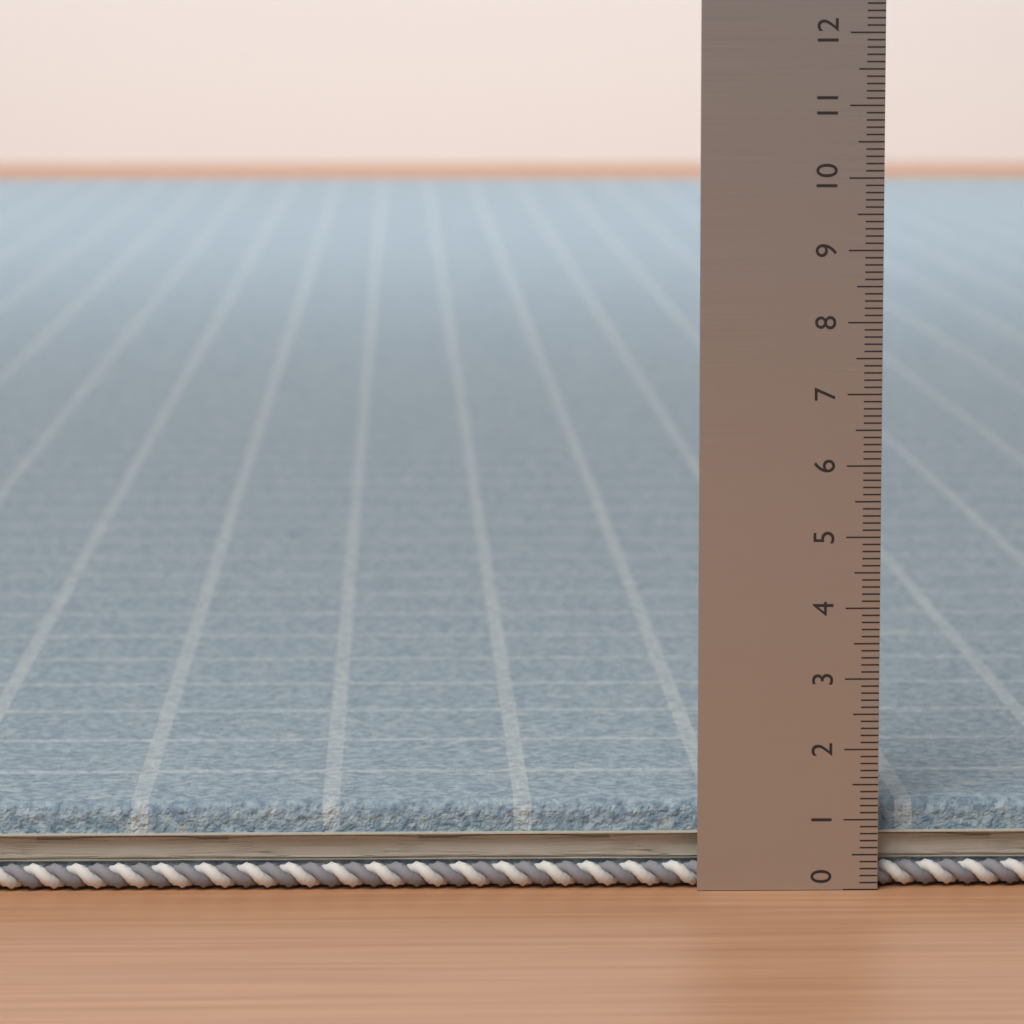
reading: 1.2 (no unit)
